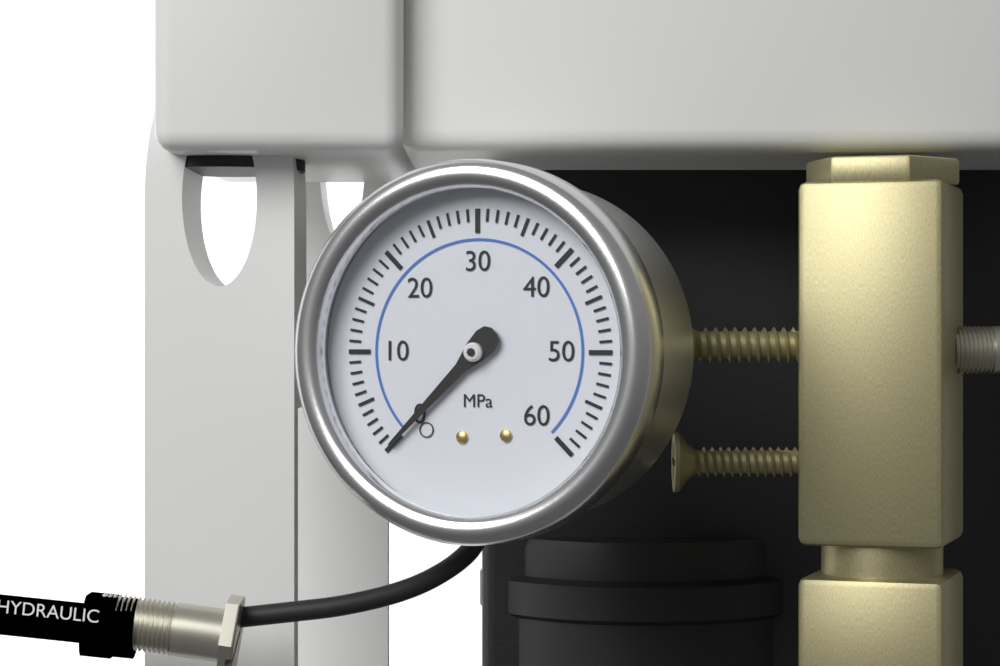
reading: 0 MPa
